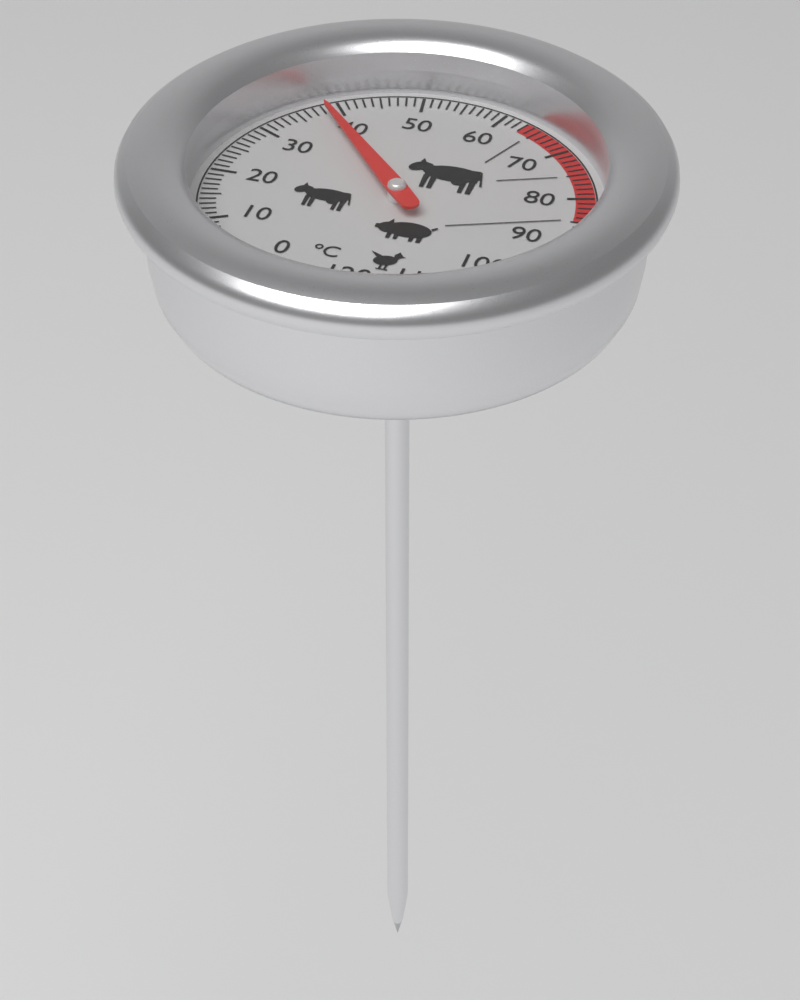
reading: 38 °C
